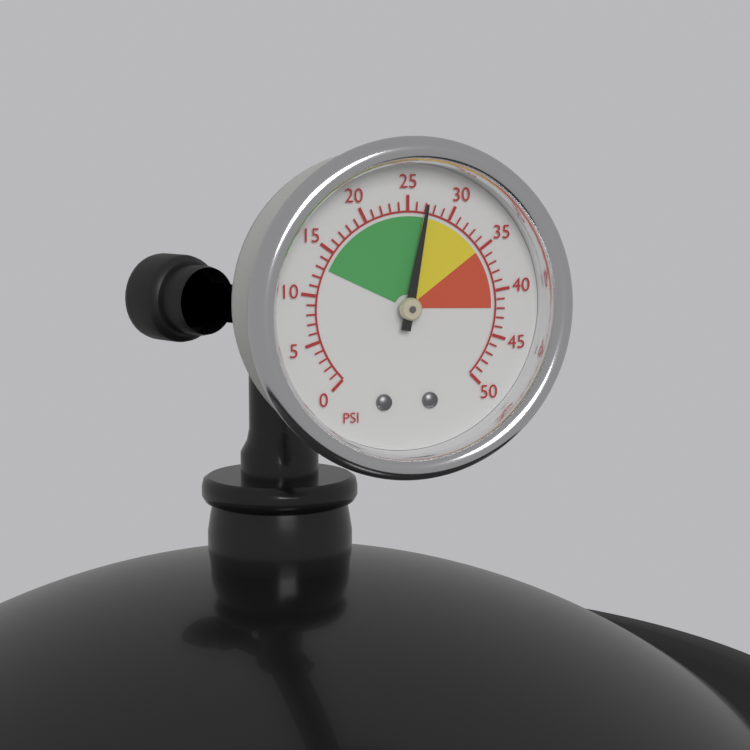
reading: 27 psi
